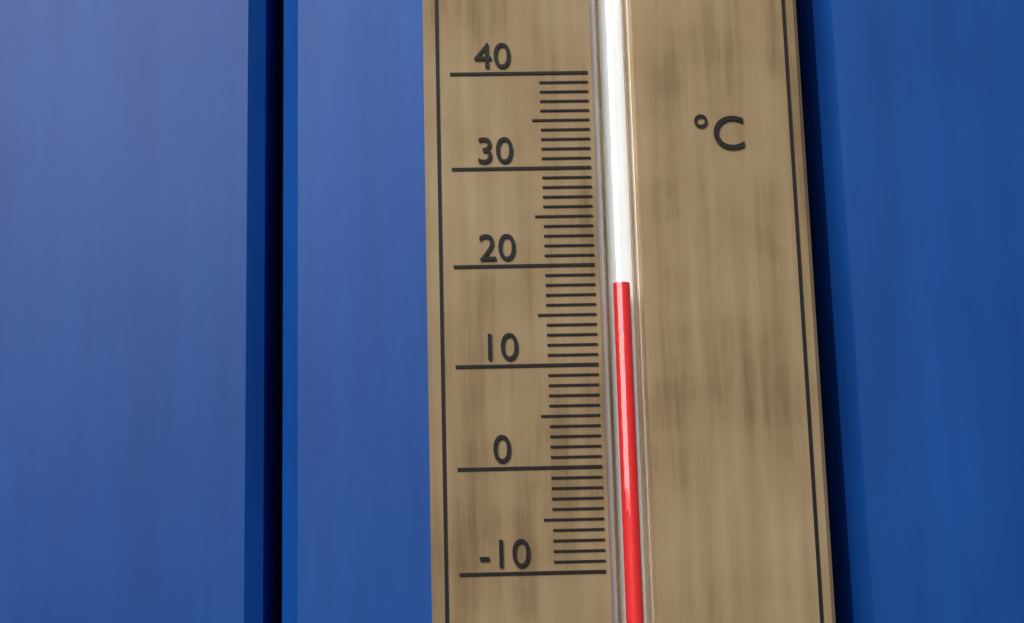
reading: 18 °C
